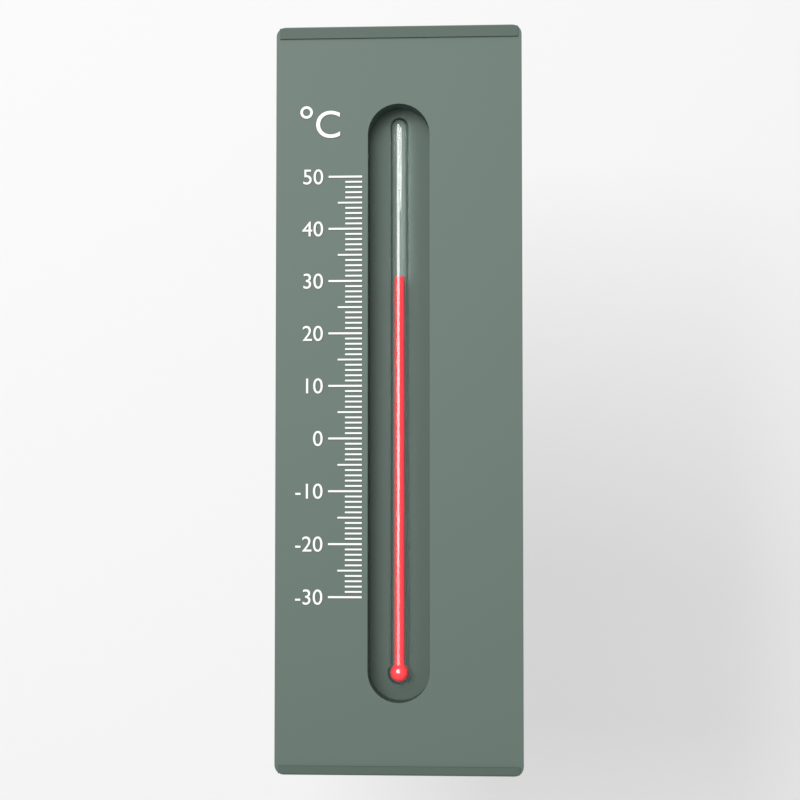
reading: 31 °C
